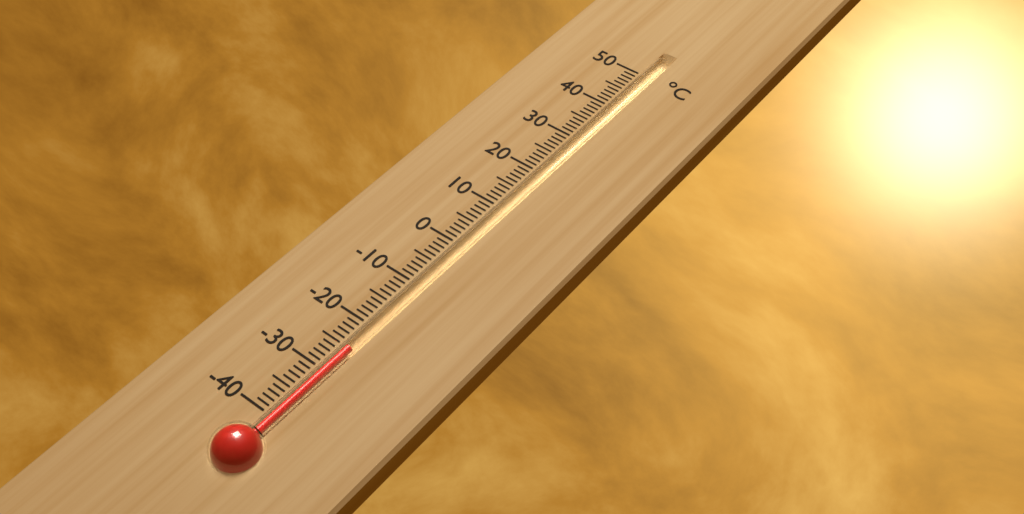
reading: -25 °C
